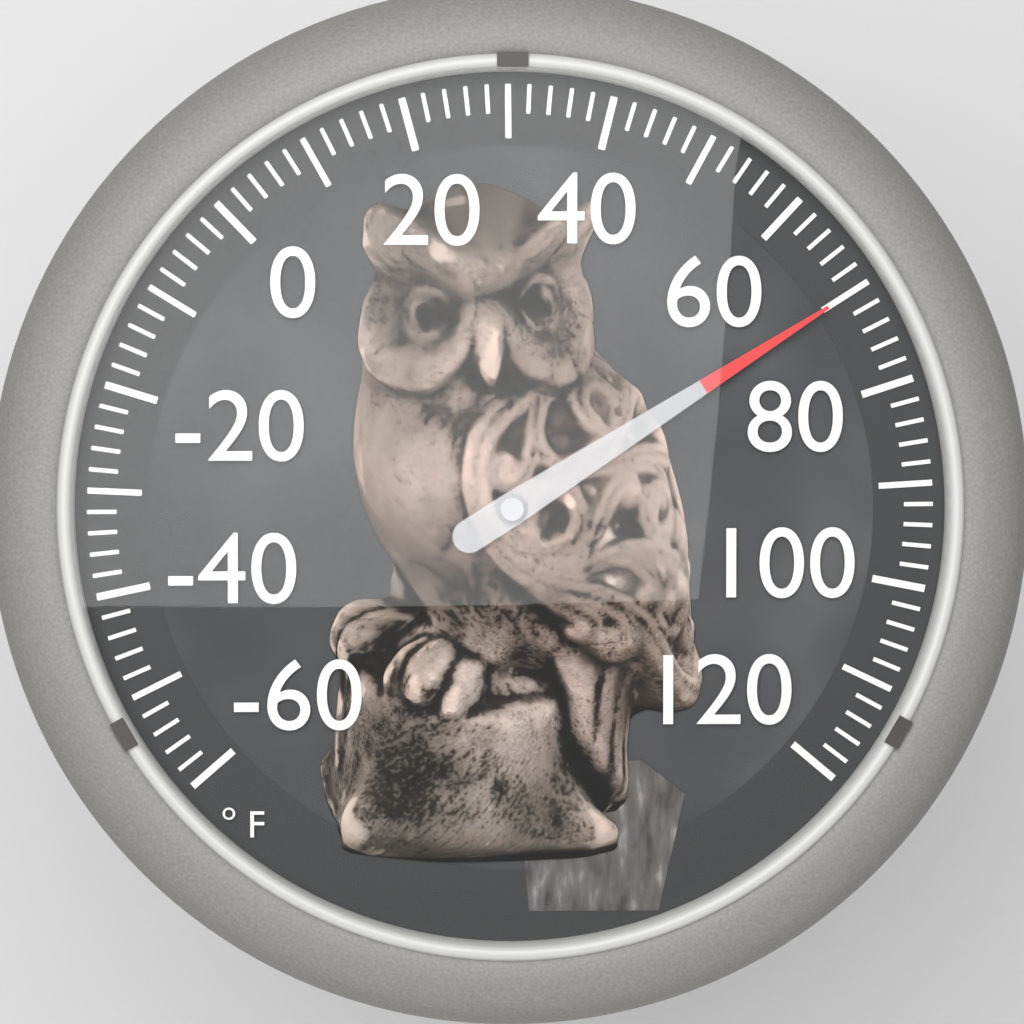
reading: 70 °F
